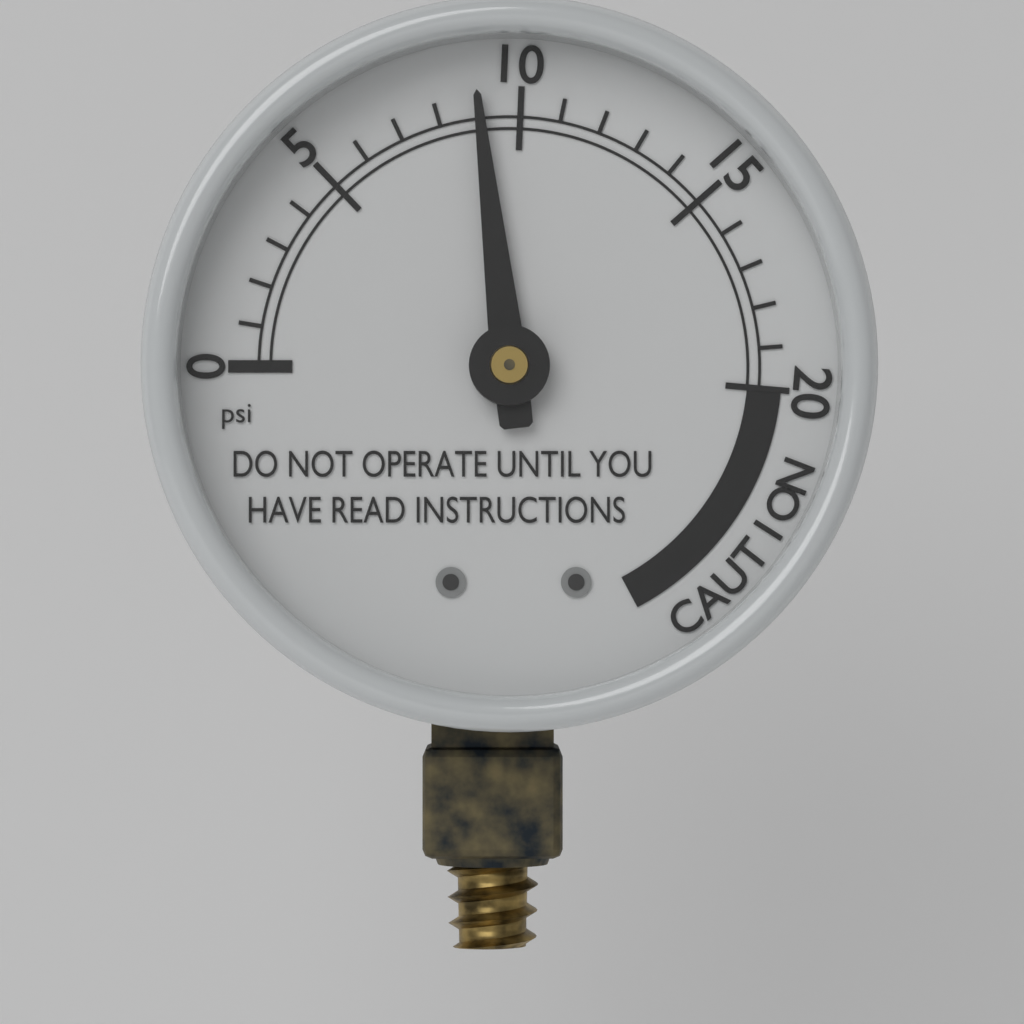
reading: 9 psi
